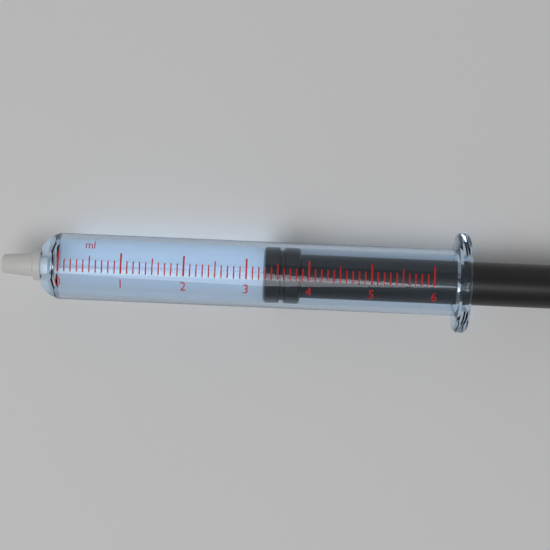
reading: 3.3 ml
